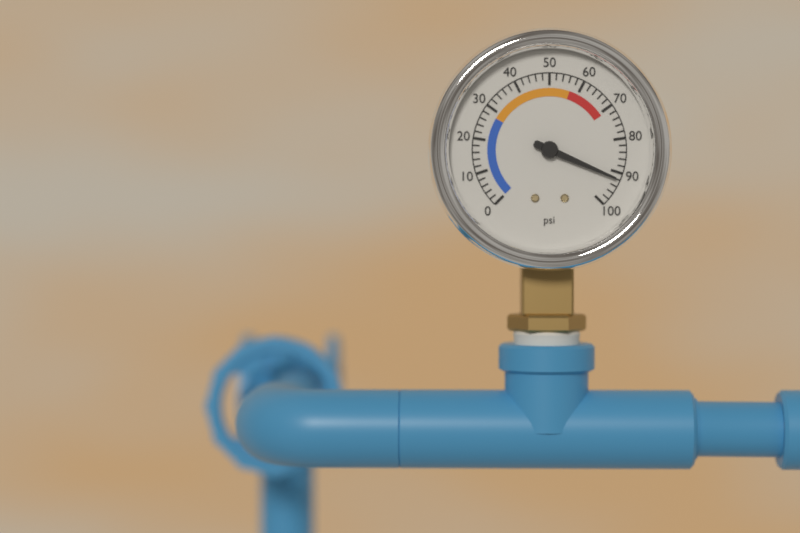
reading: 92 psi
